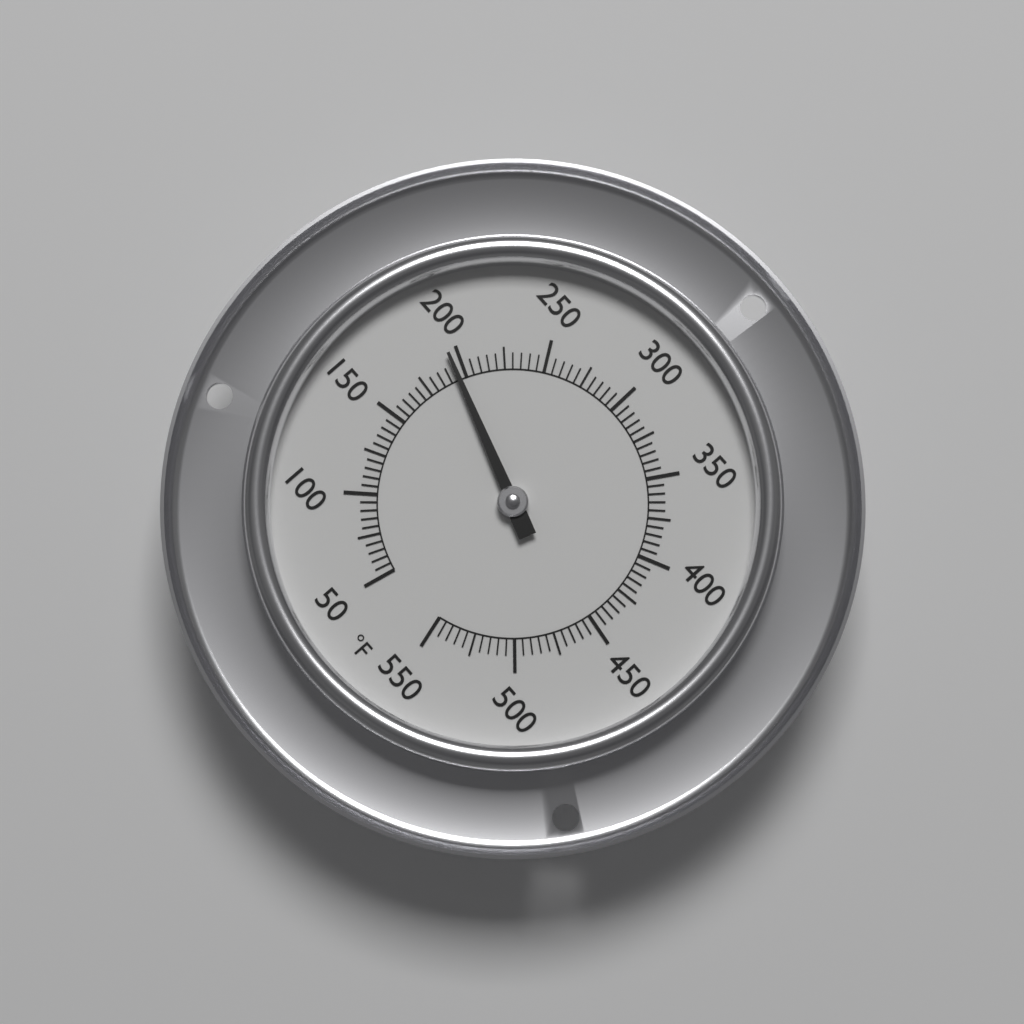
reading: 195 °F
